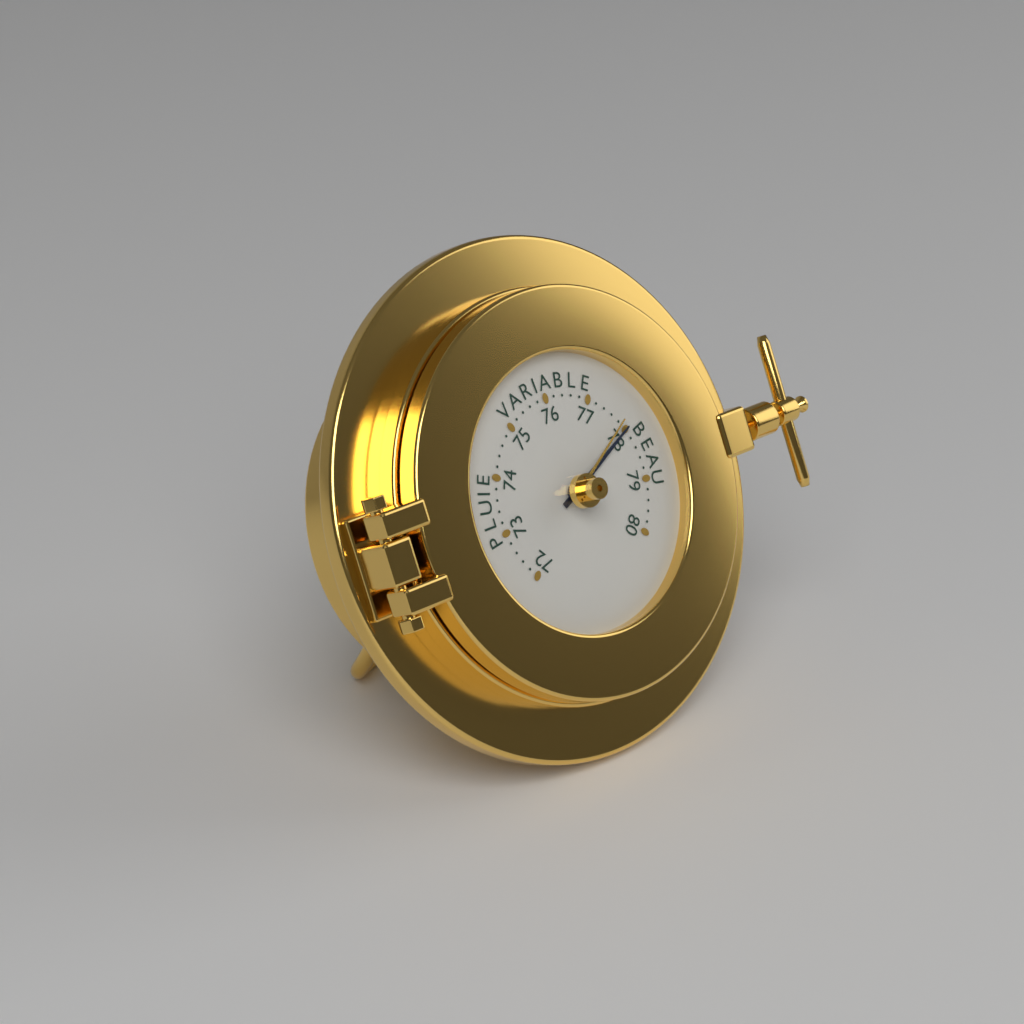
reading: 78.0 (no unit)
